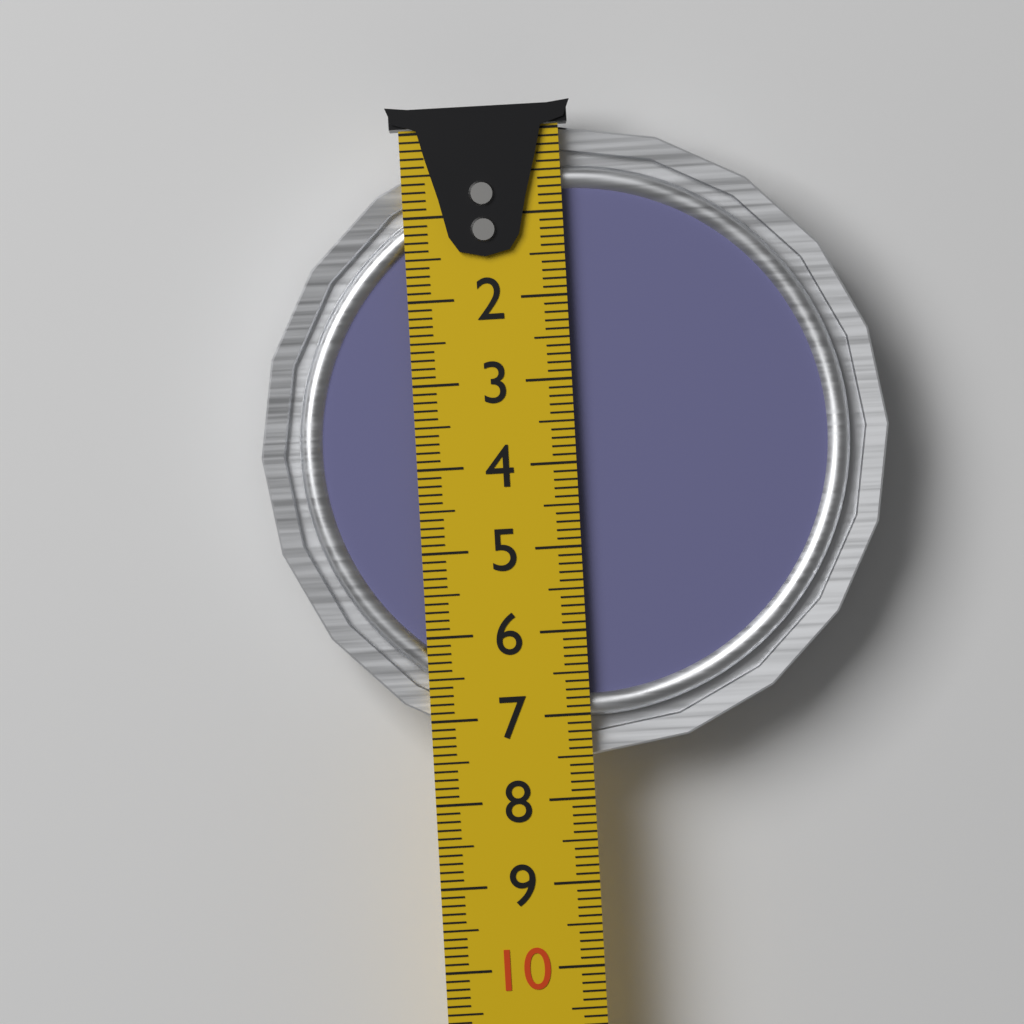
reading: 7.5 cm
